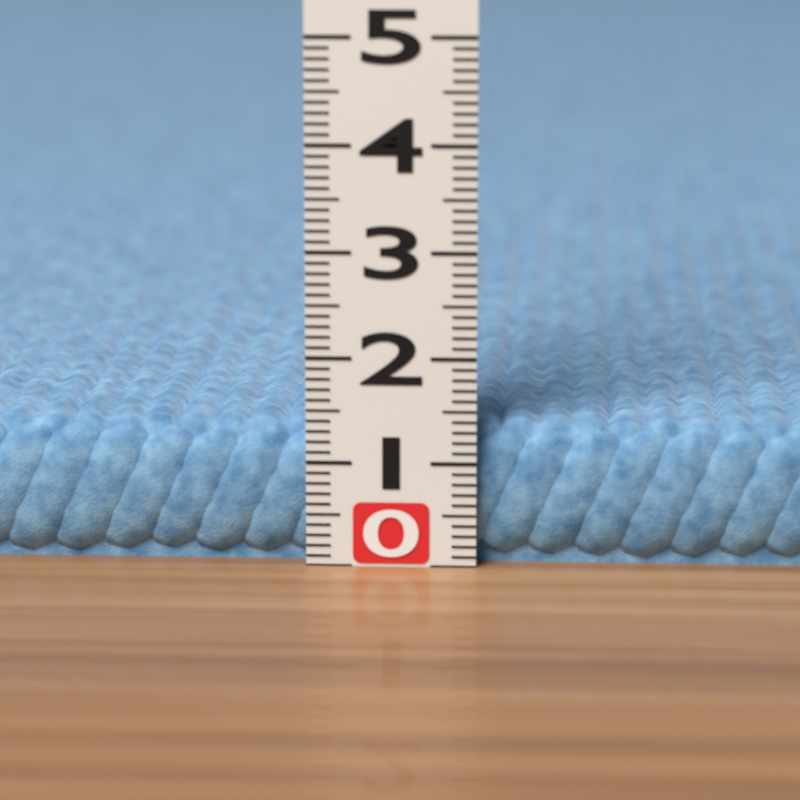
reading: 1.4 (no unit)
